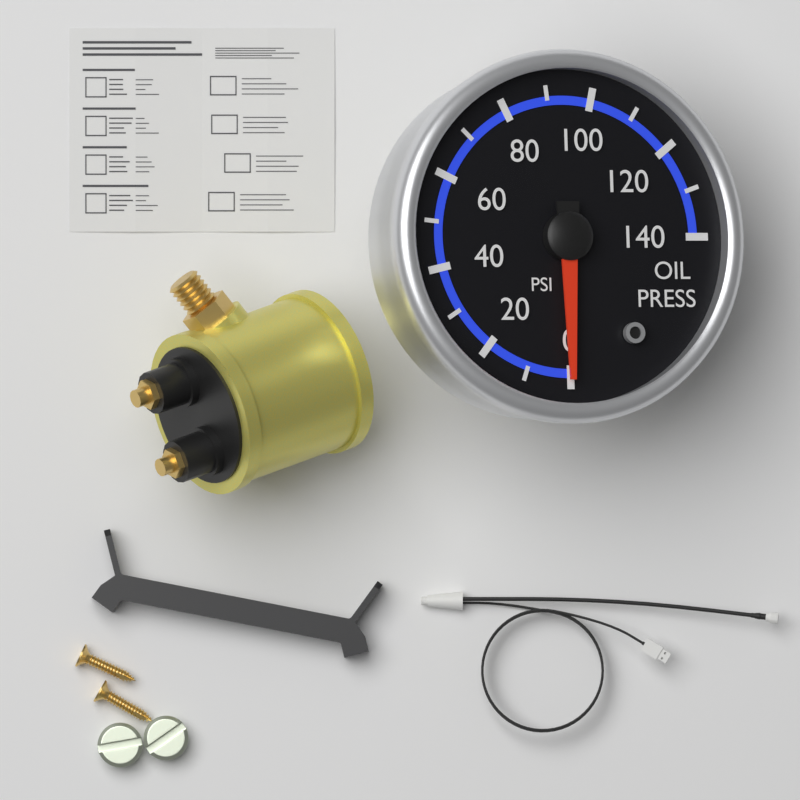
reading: 0 psi
